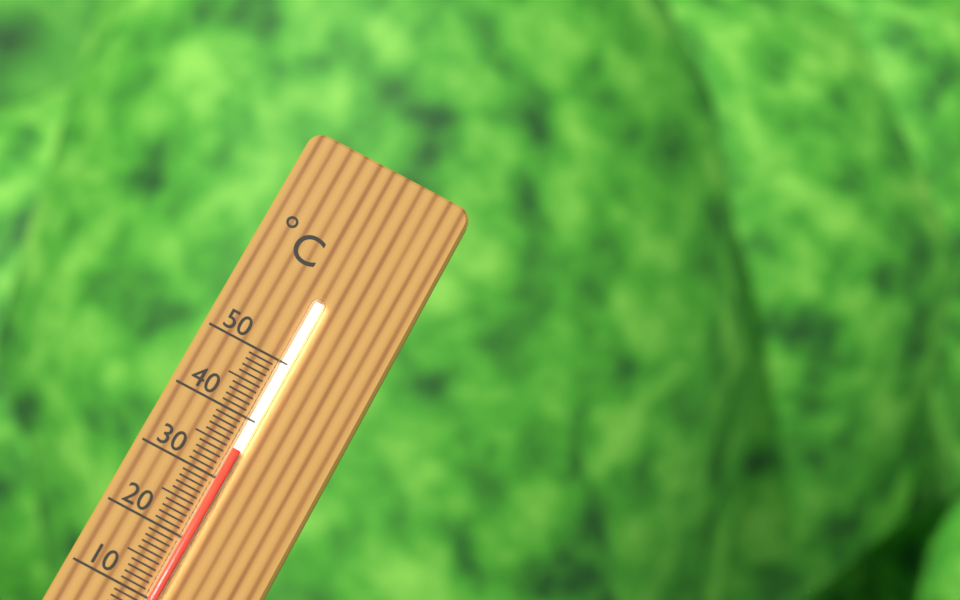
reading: 35 °C
